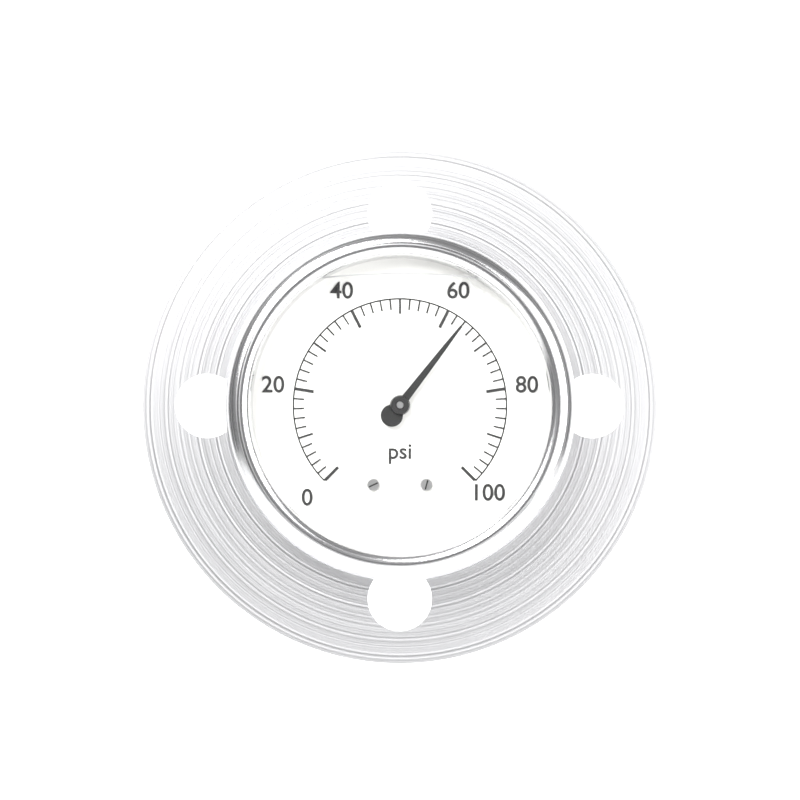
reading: 64 psi
